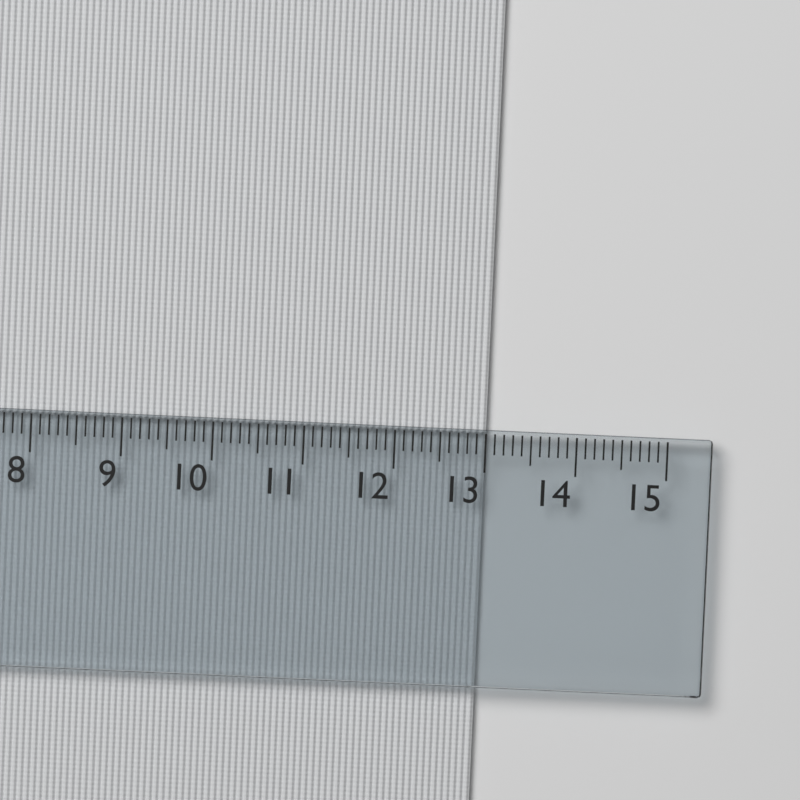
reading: 13.0 cm
